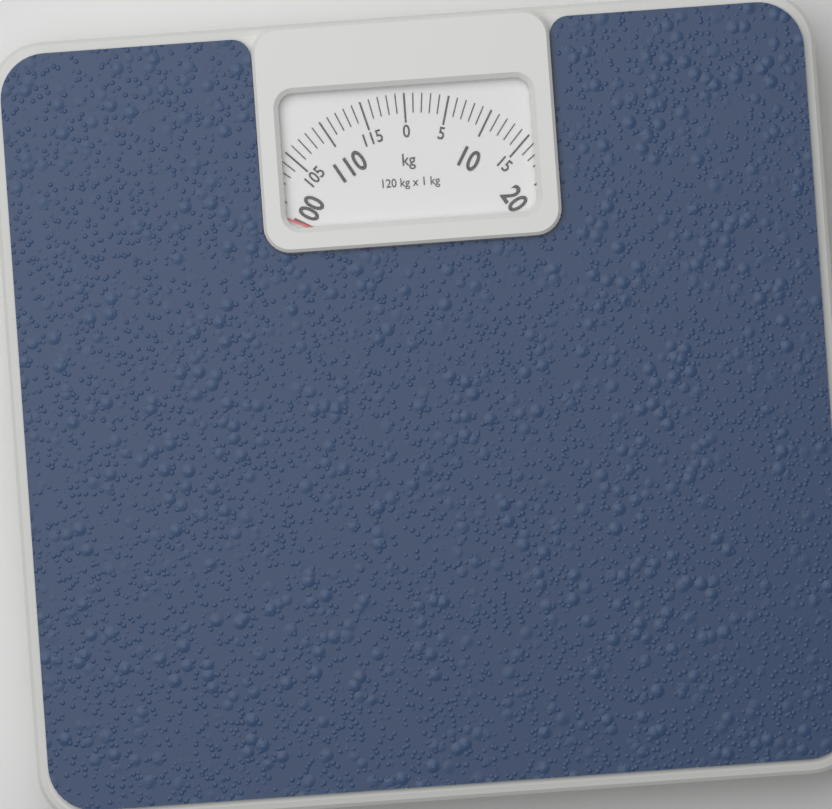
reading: 98 kg
